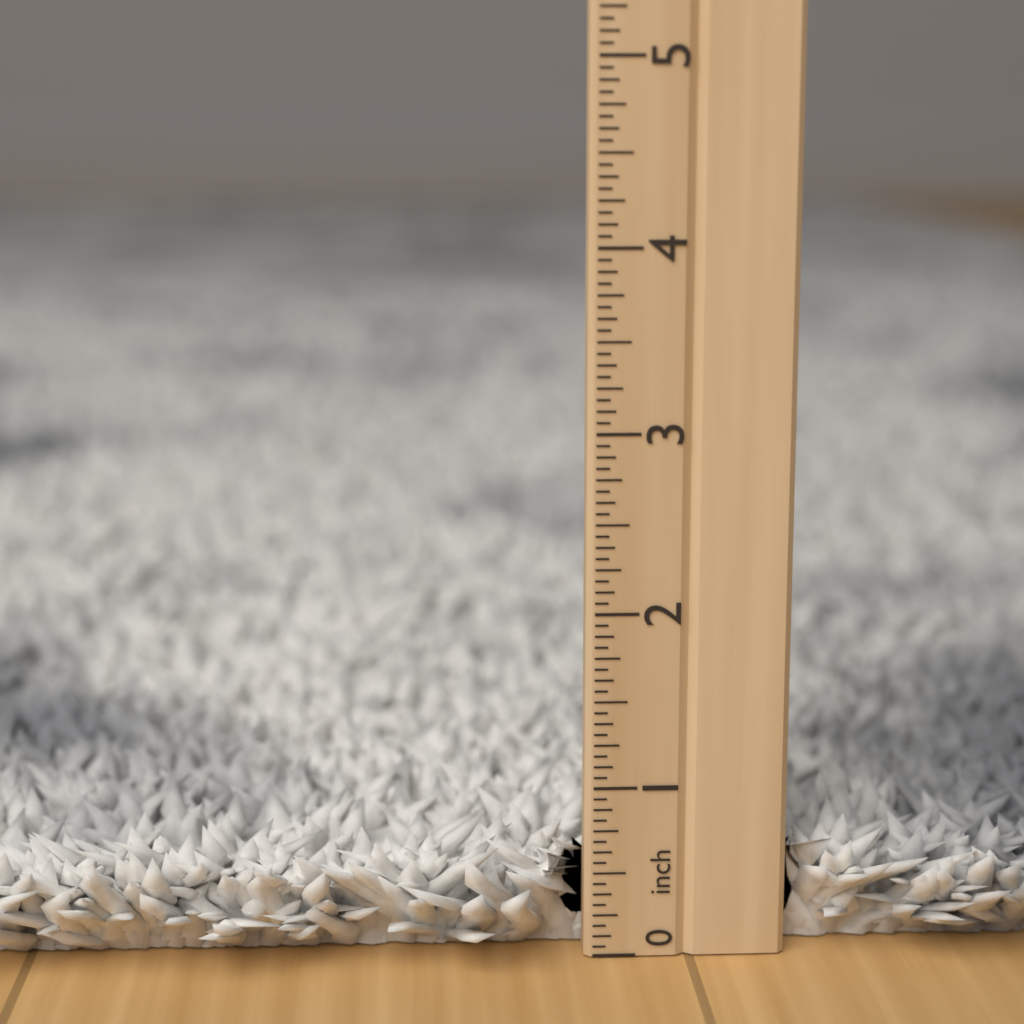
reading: 0.7500 inch
